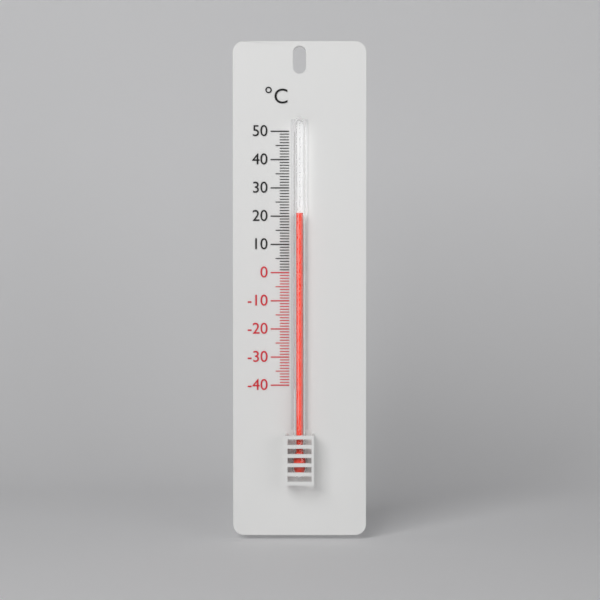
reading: 21 °C
